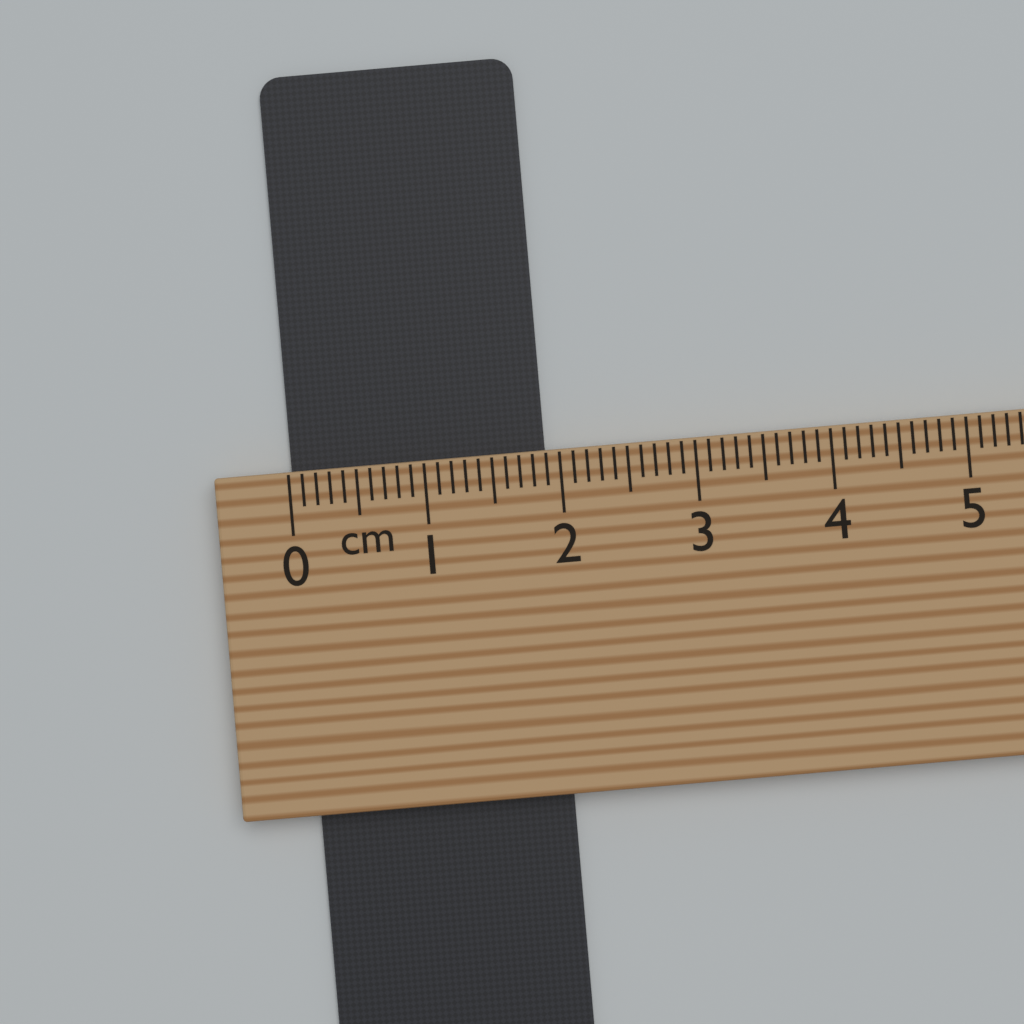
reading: 1.9 cm
